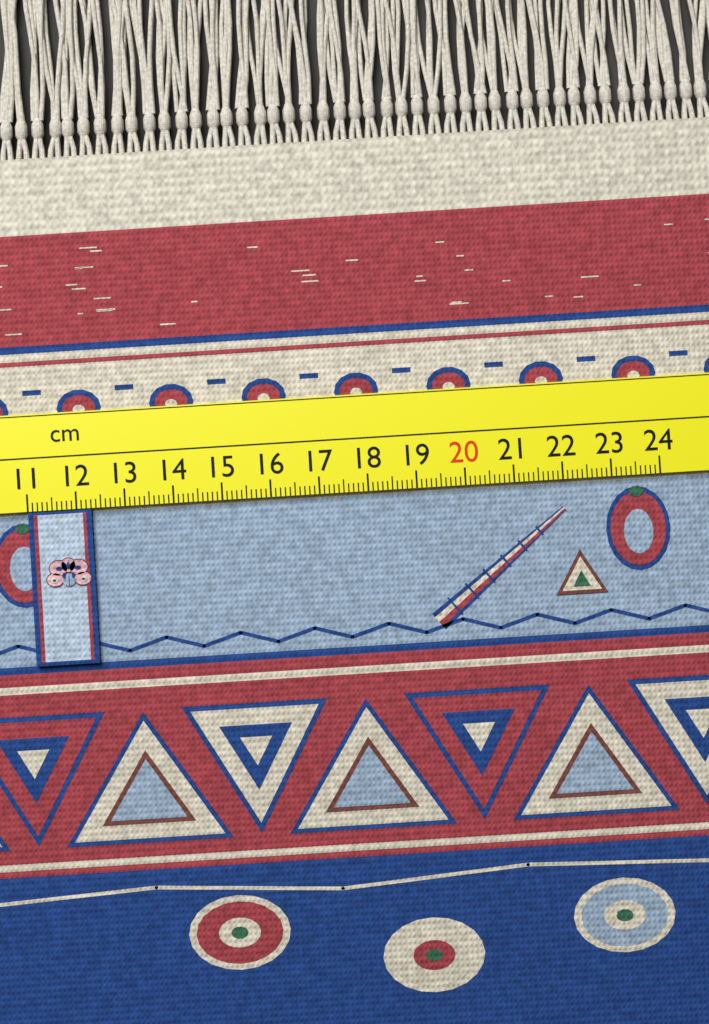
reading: 12.3 cm
